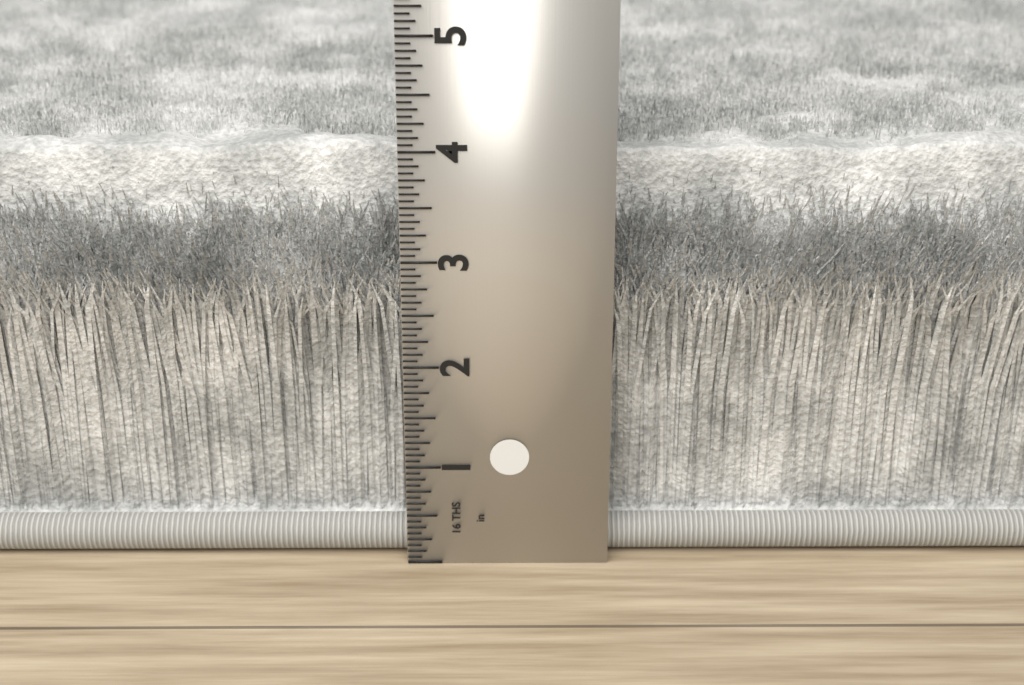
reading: 3.9375 in
